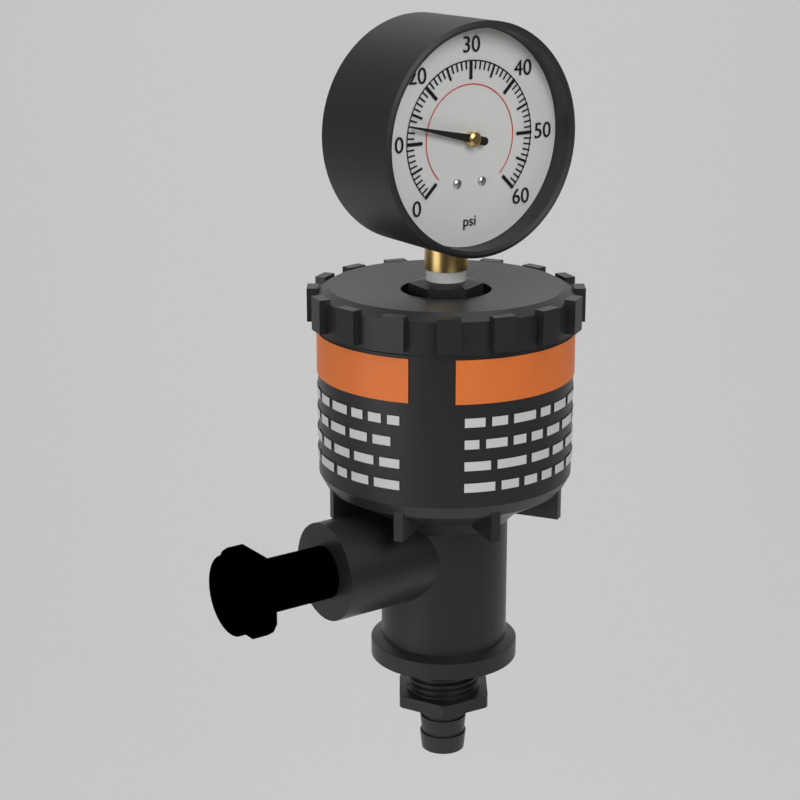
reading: 13 psi
